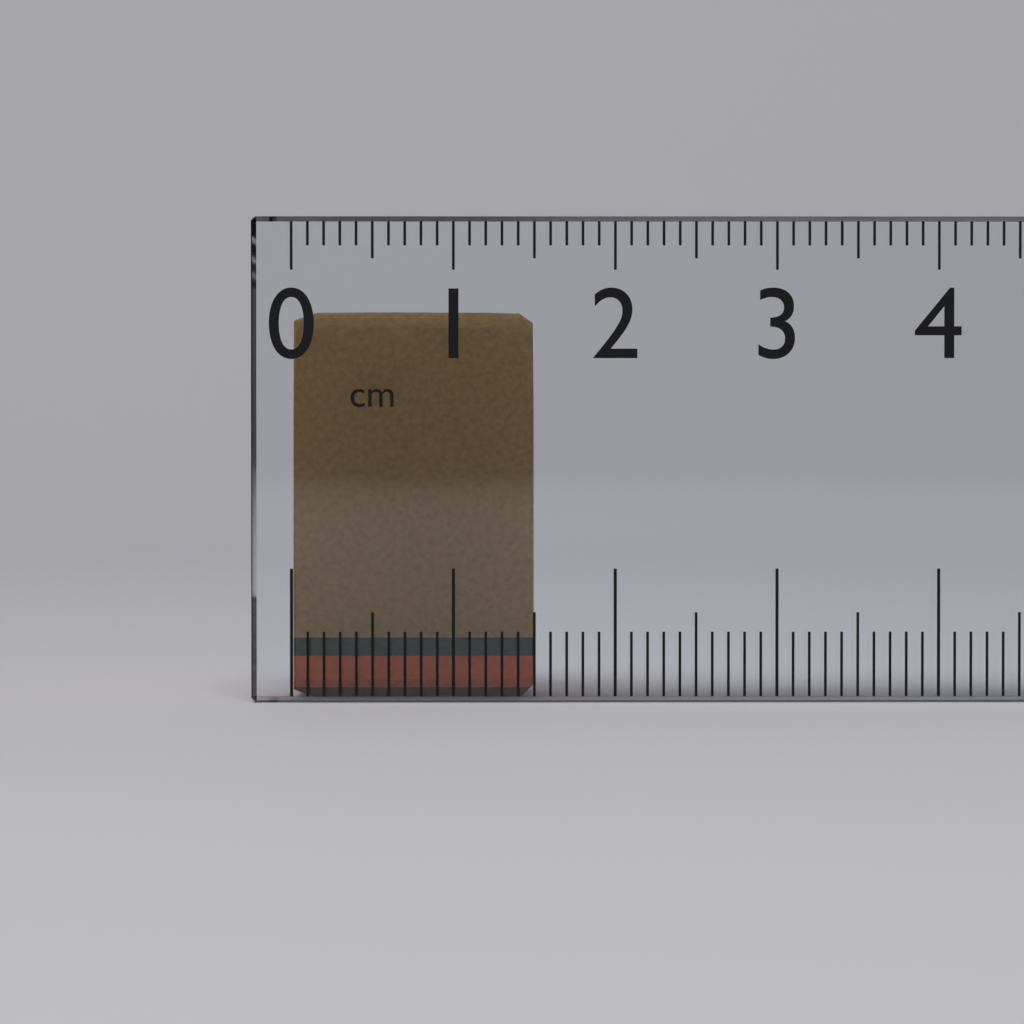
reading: 1.5 cm
